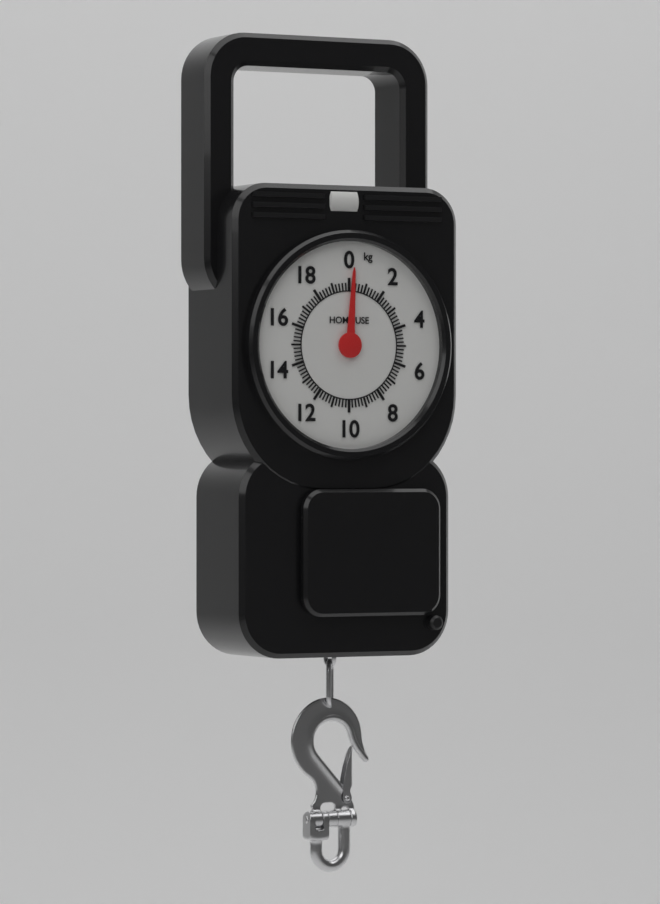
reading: 0.2 kg
